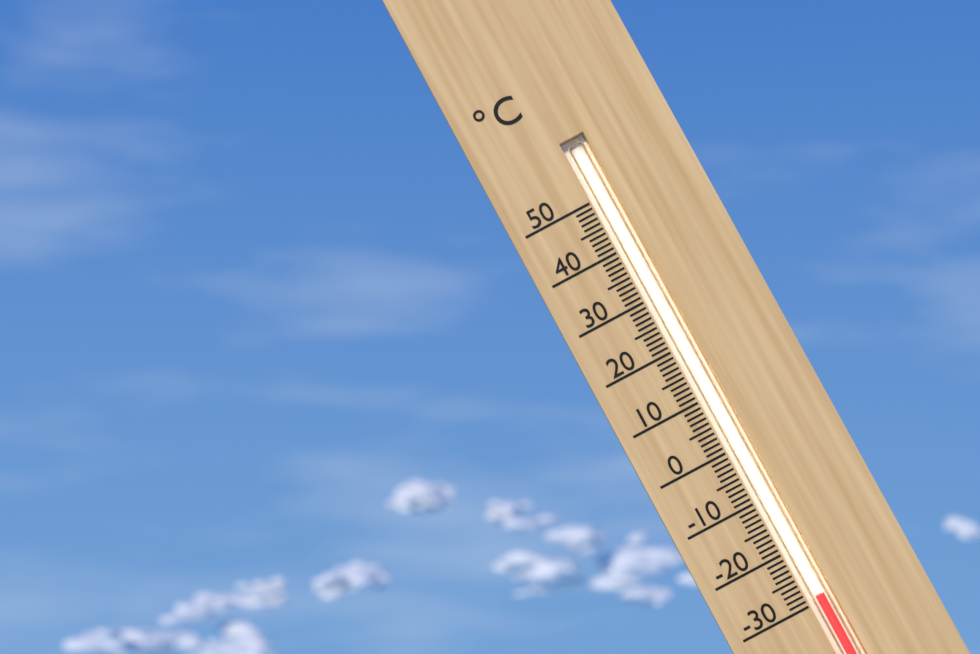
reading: -29 °C
